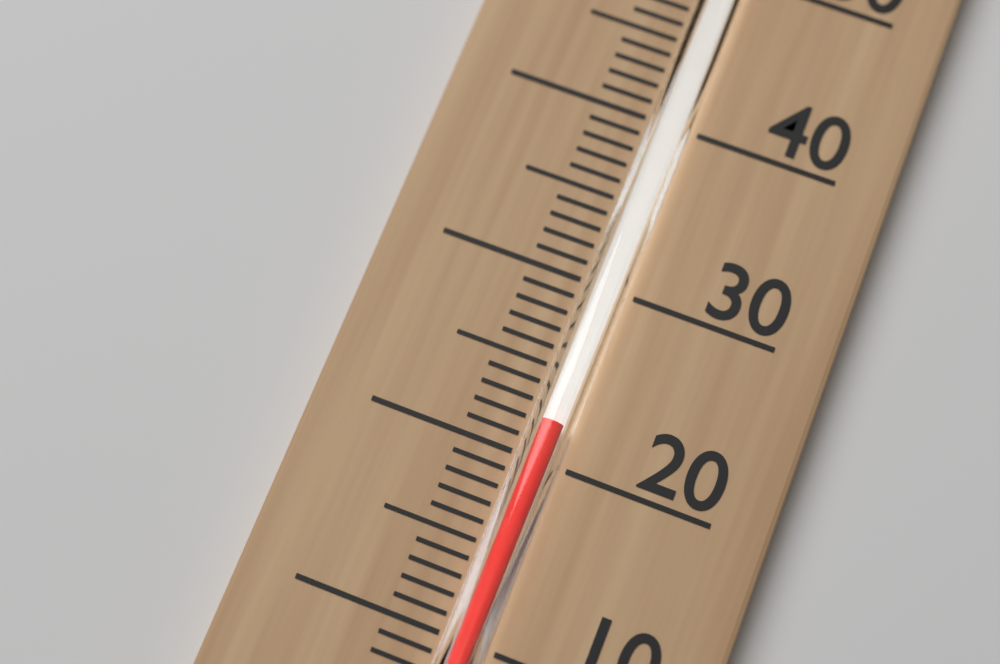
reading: 22 °C
